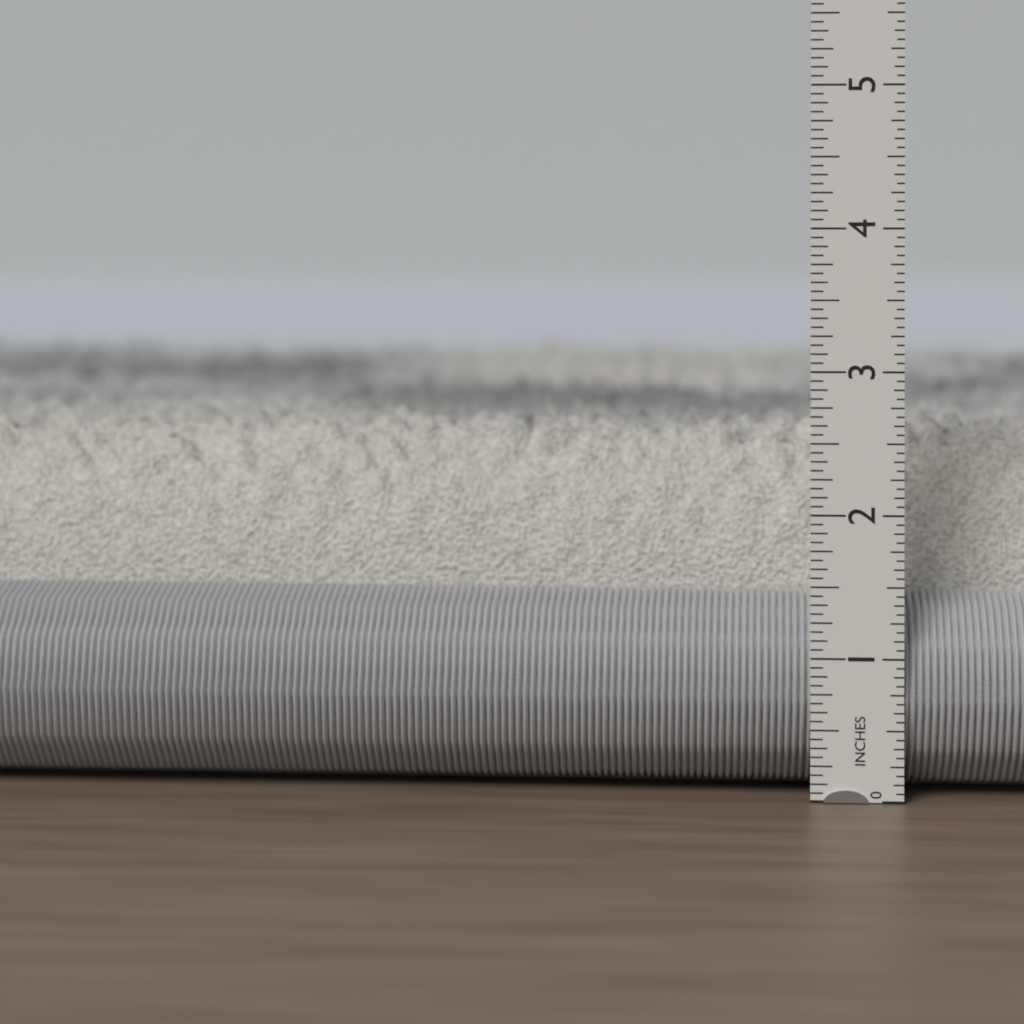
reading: 2.6250 in
